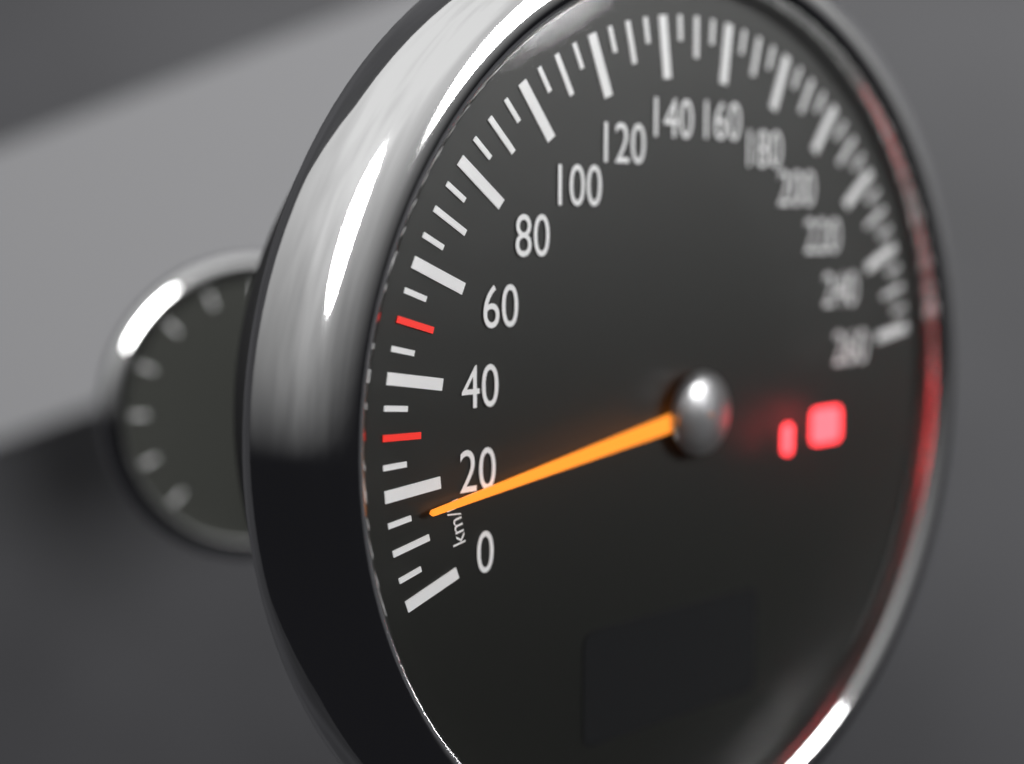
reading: 15 km/h
